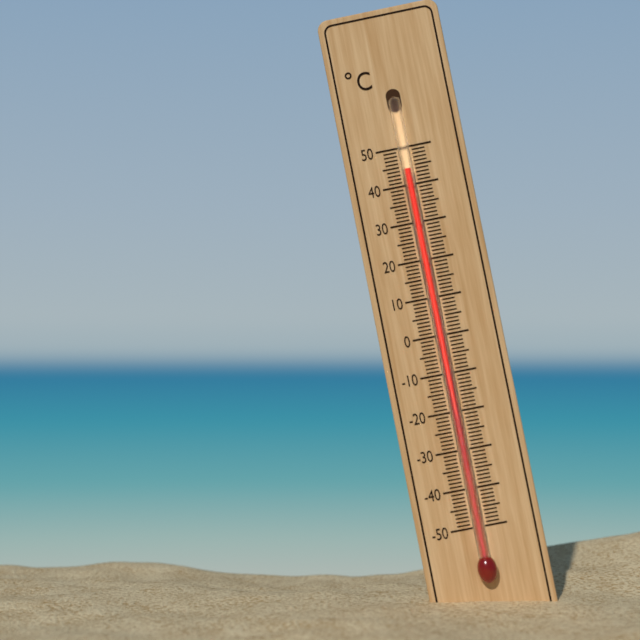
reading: 44 °C
